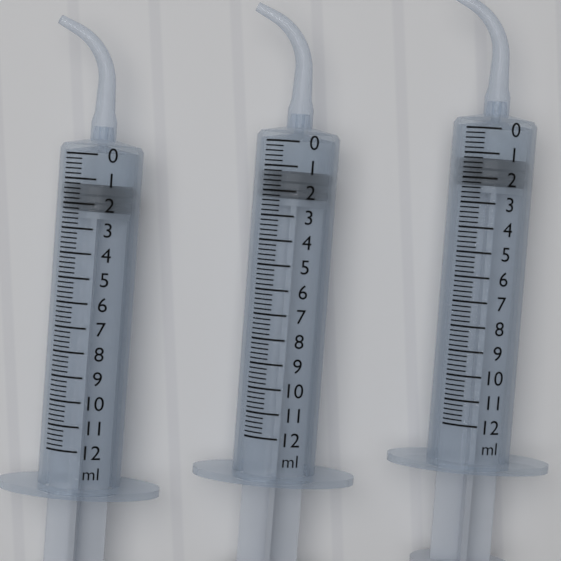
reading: 1.2 ml
